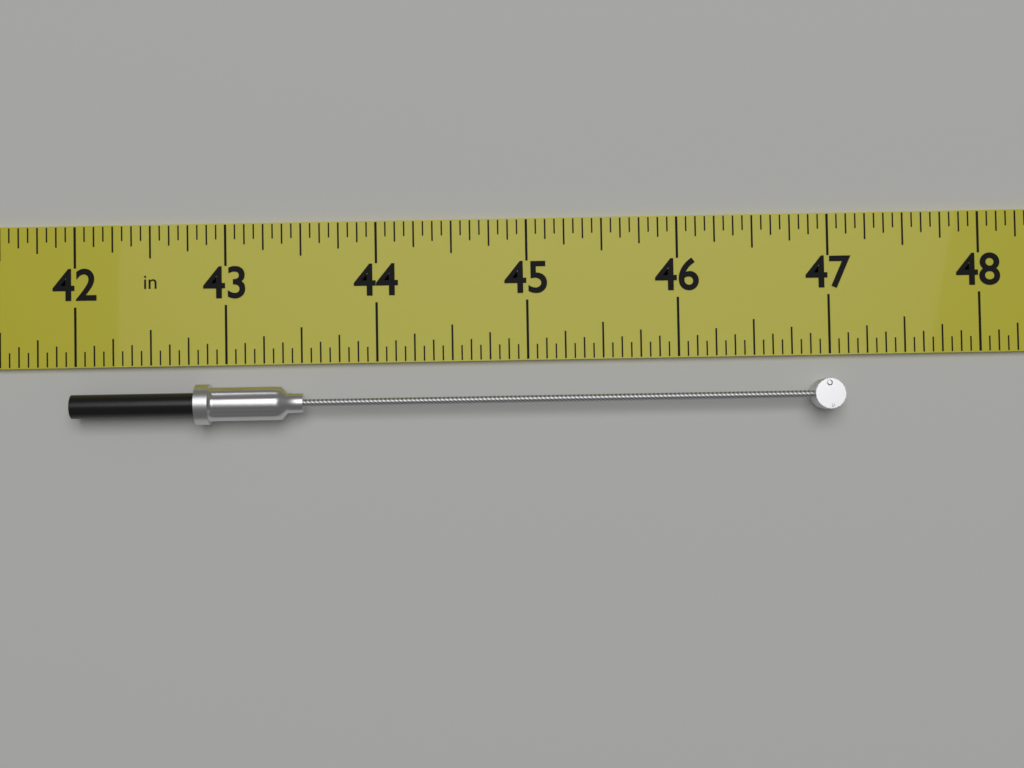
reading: 47.0625 in
